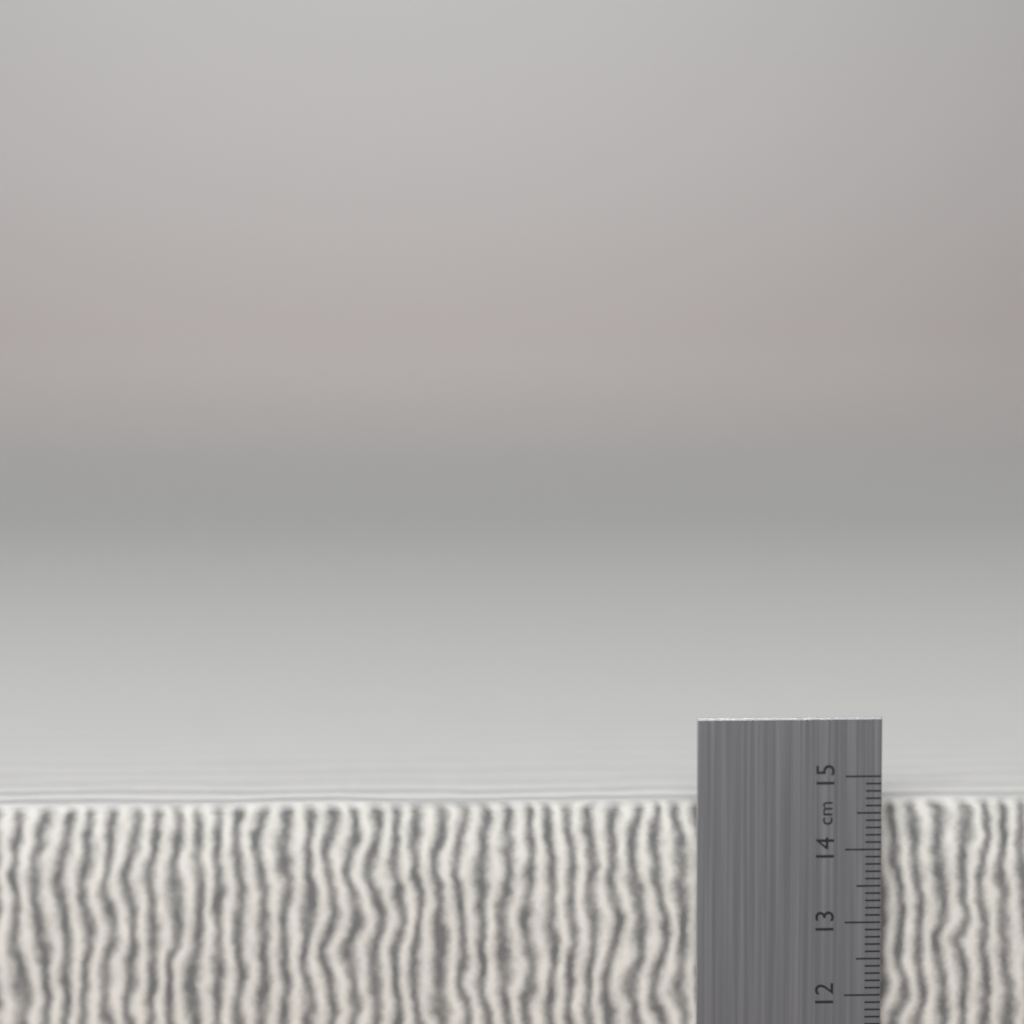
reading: 14.6 cm
